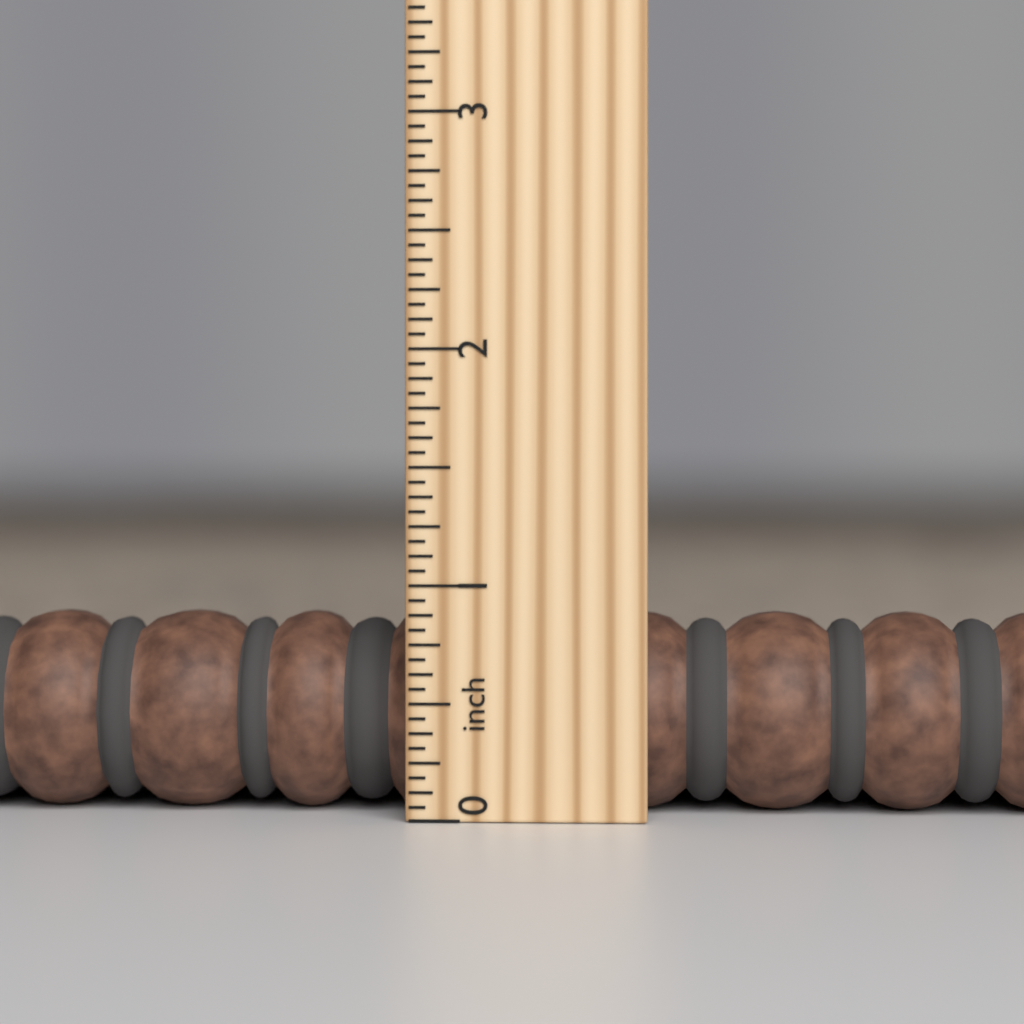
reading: 0.8750 inch
